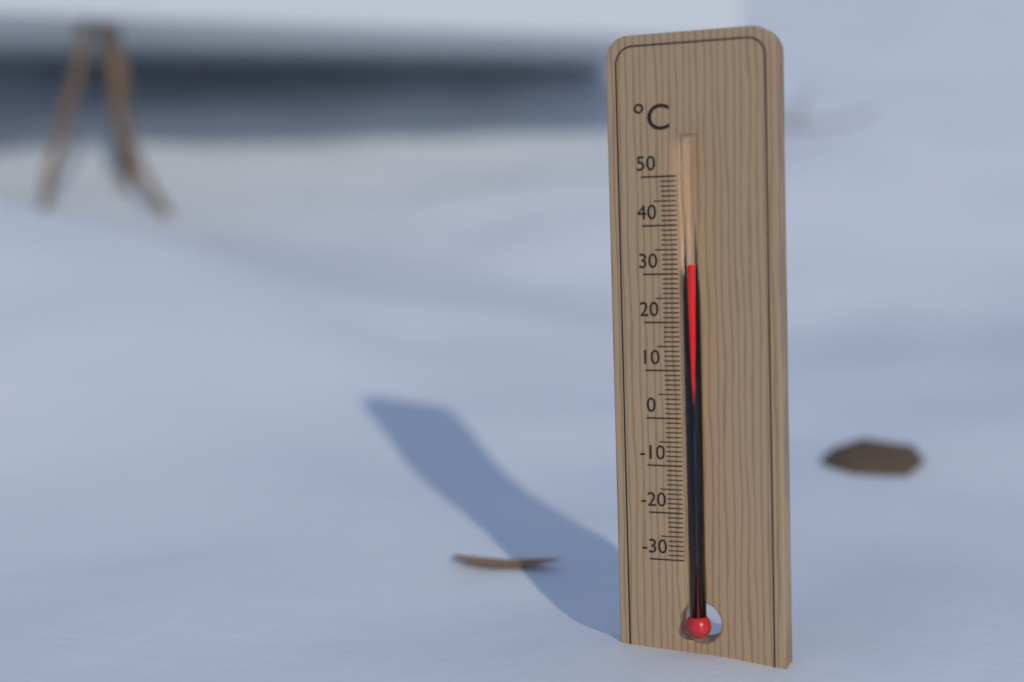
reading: 32 °C
